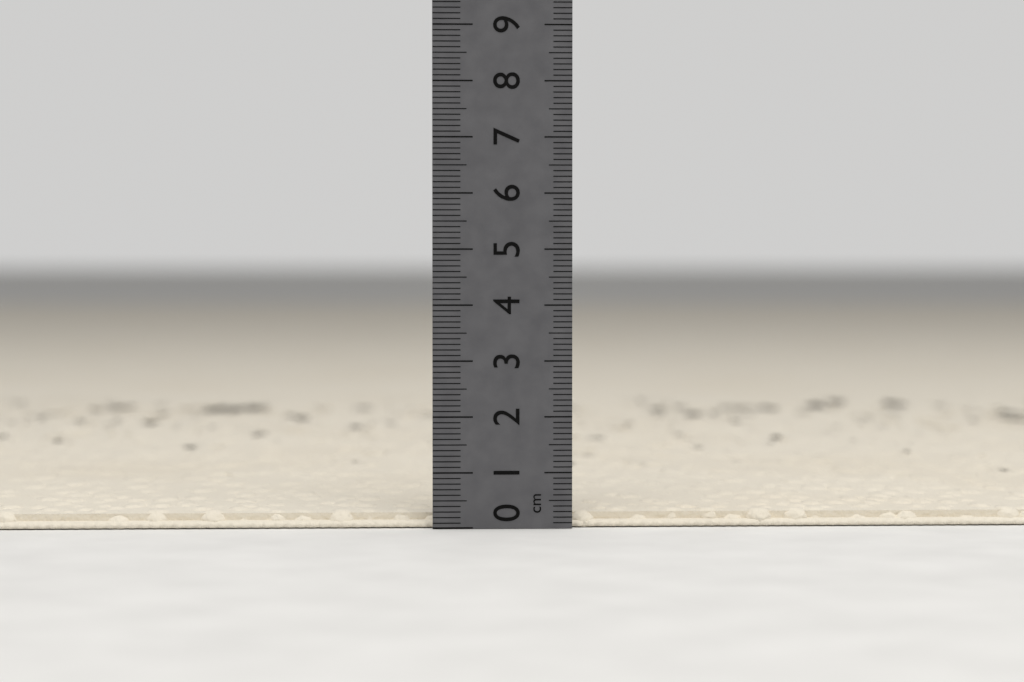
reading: 0.3 cm
